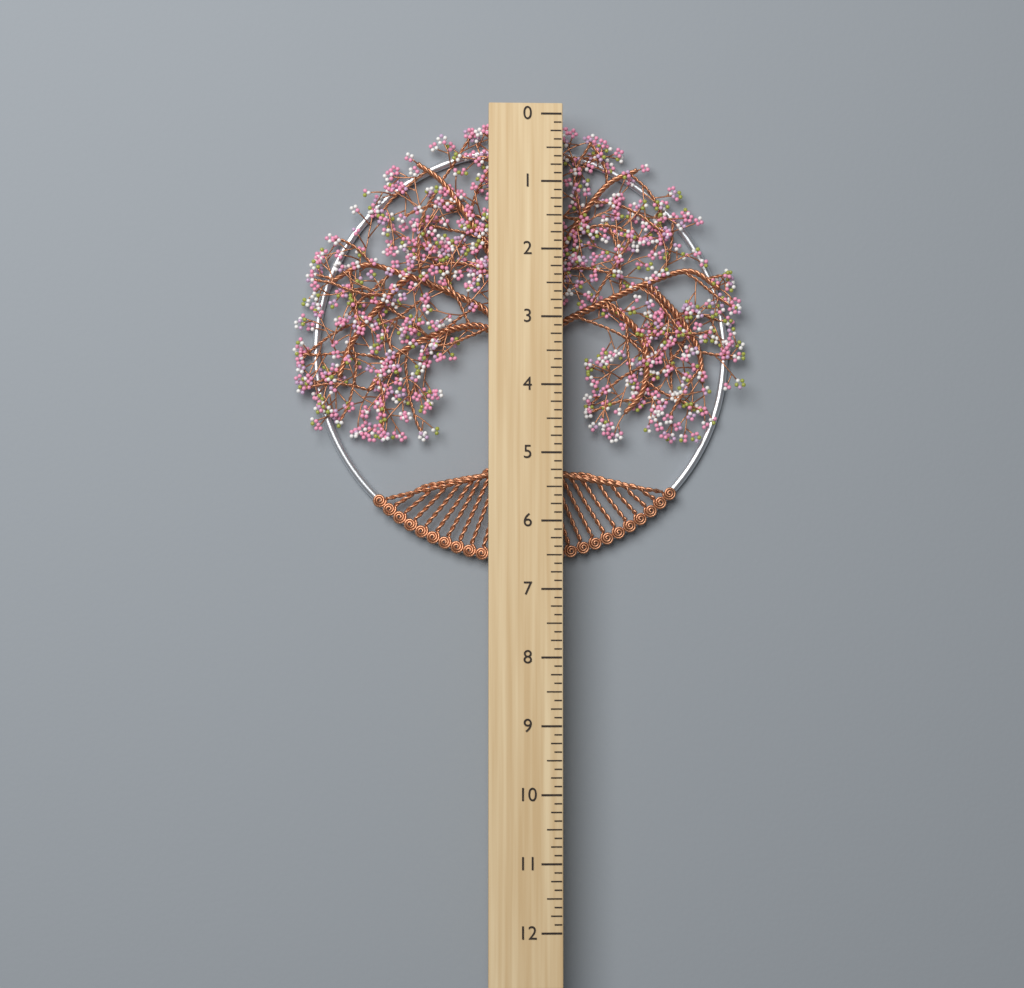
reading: 6.625 (no unit)
